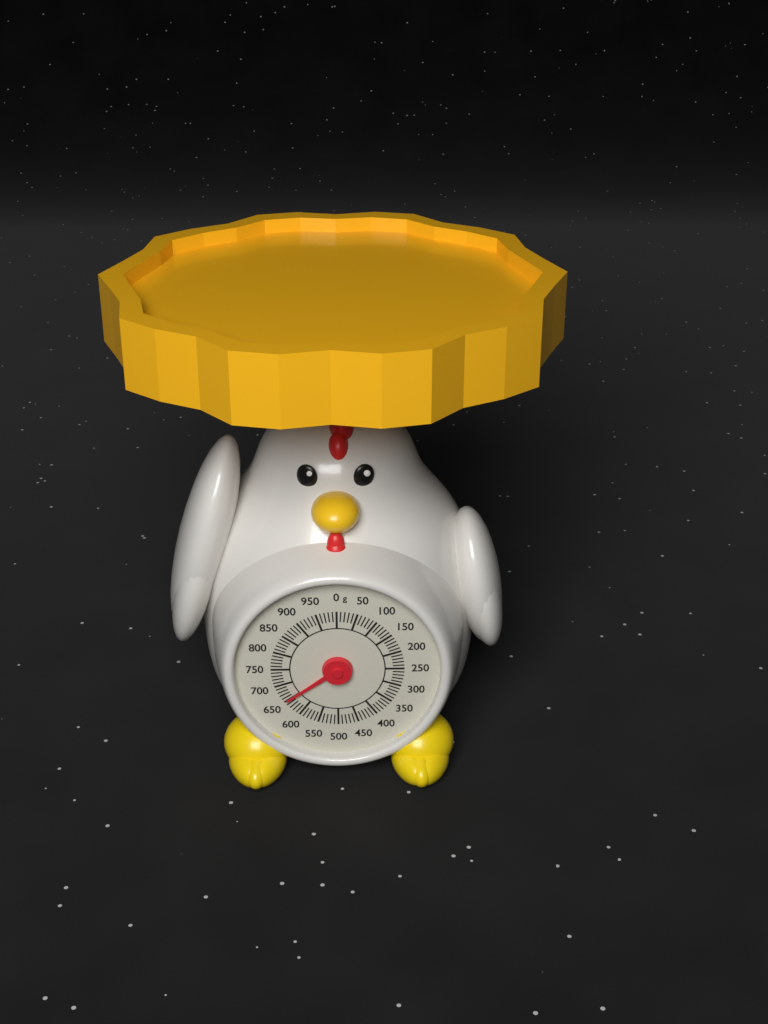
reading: 650 g
